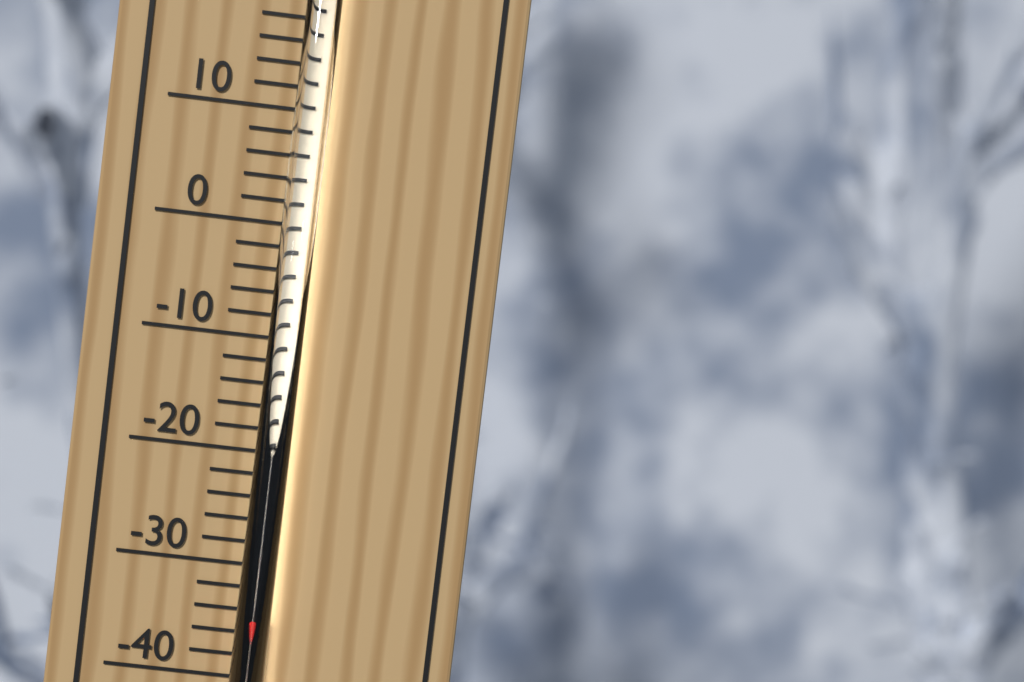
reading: -34 °C
